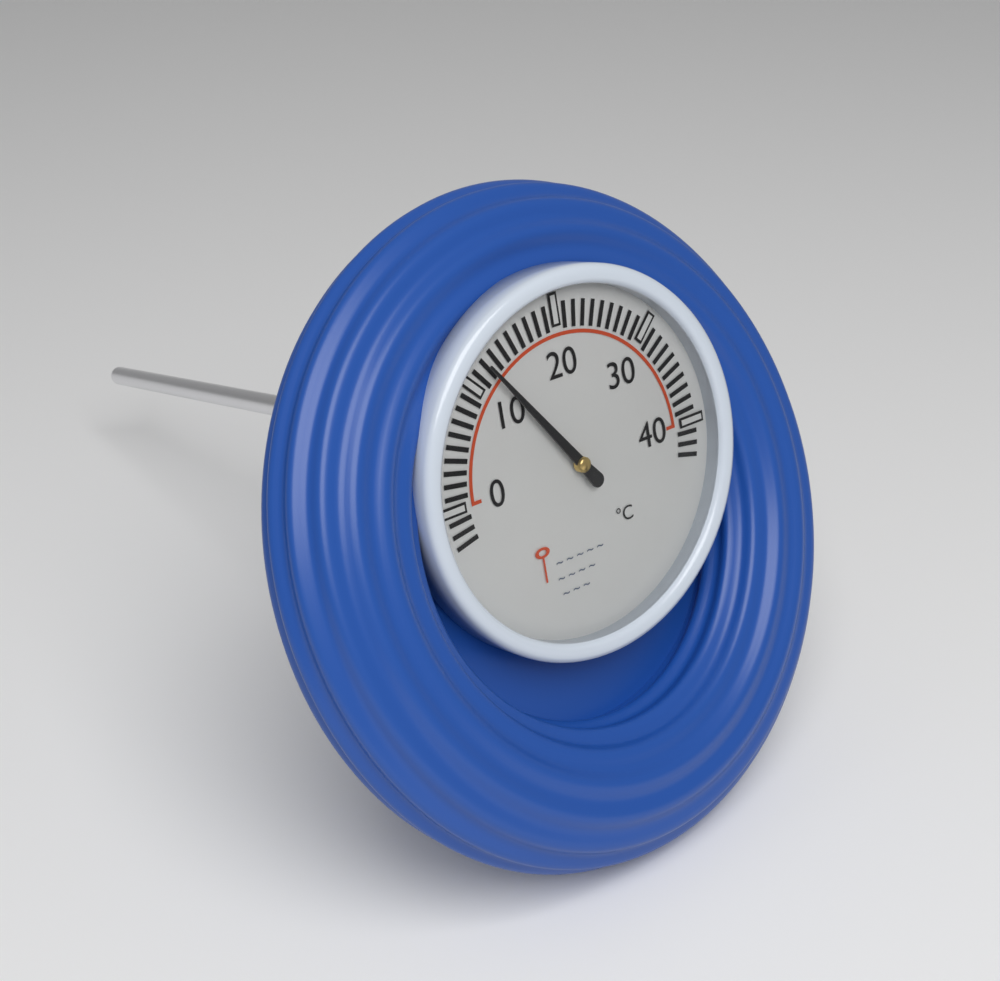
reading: 12 °C
